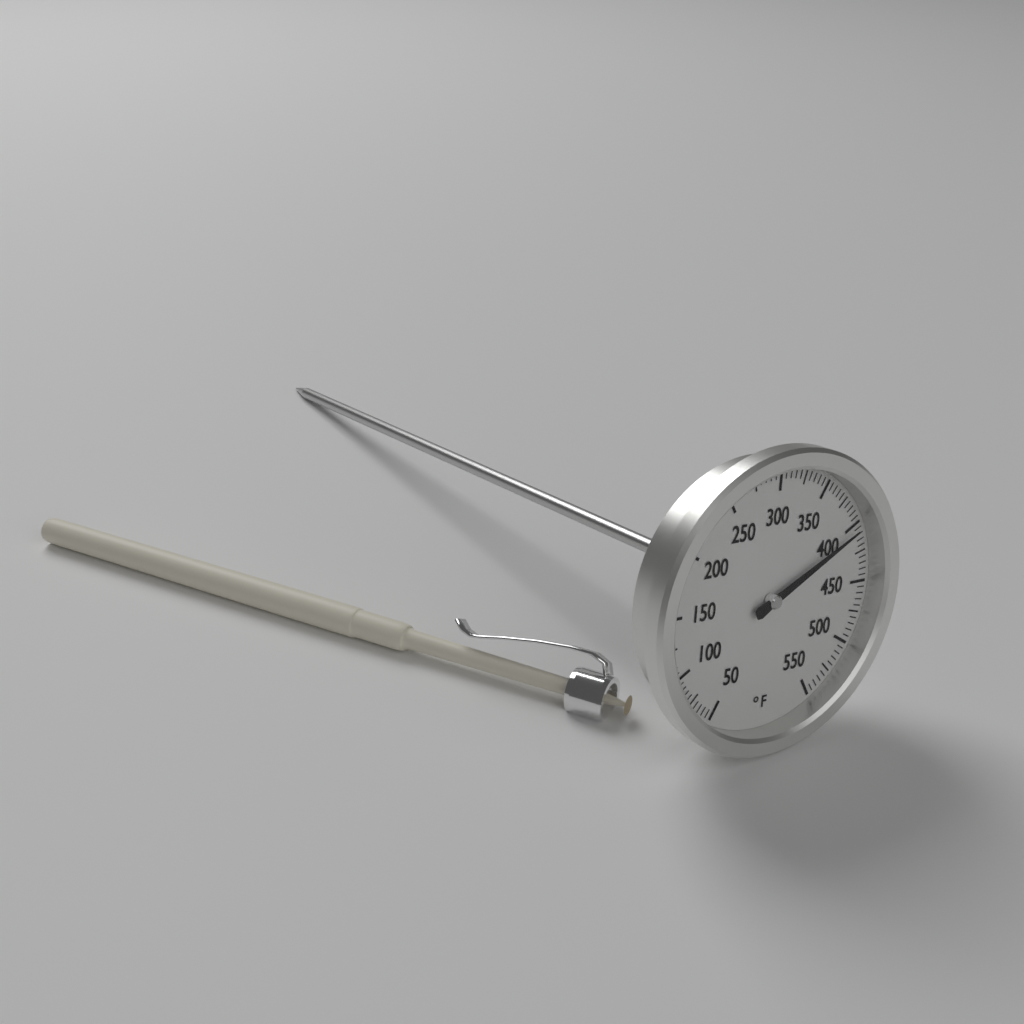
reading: 405 °F
